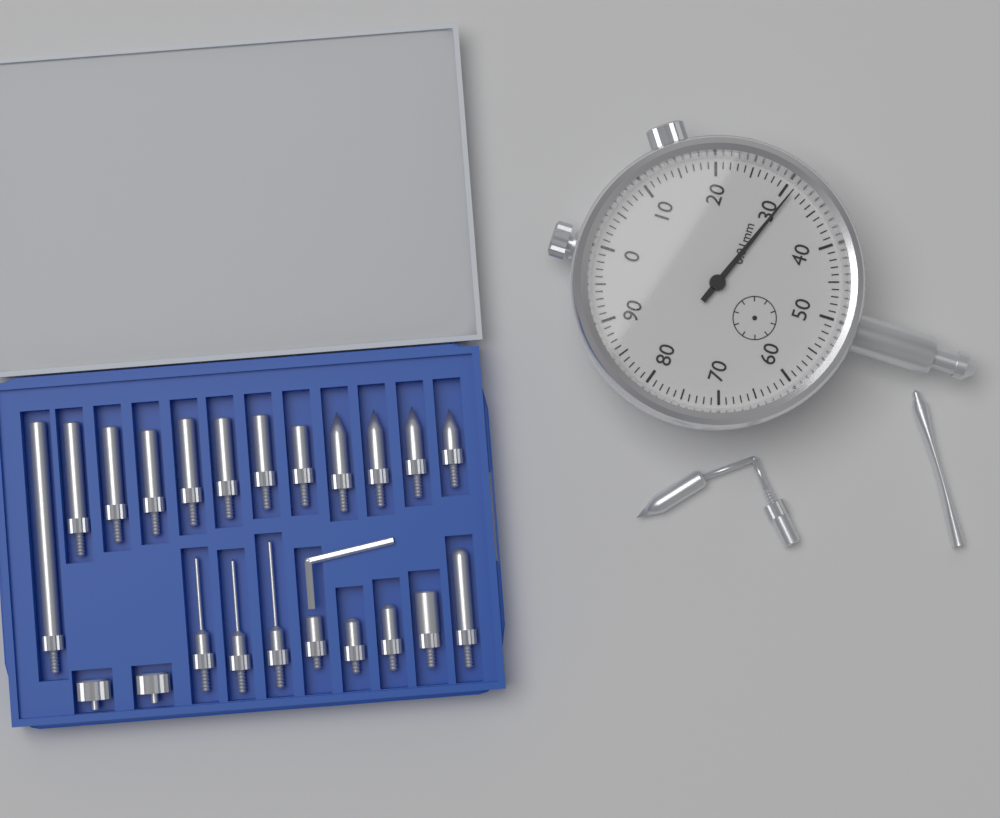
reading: 0.31 mm
